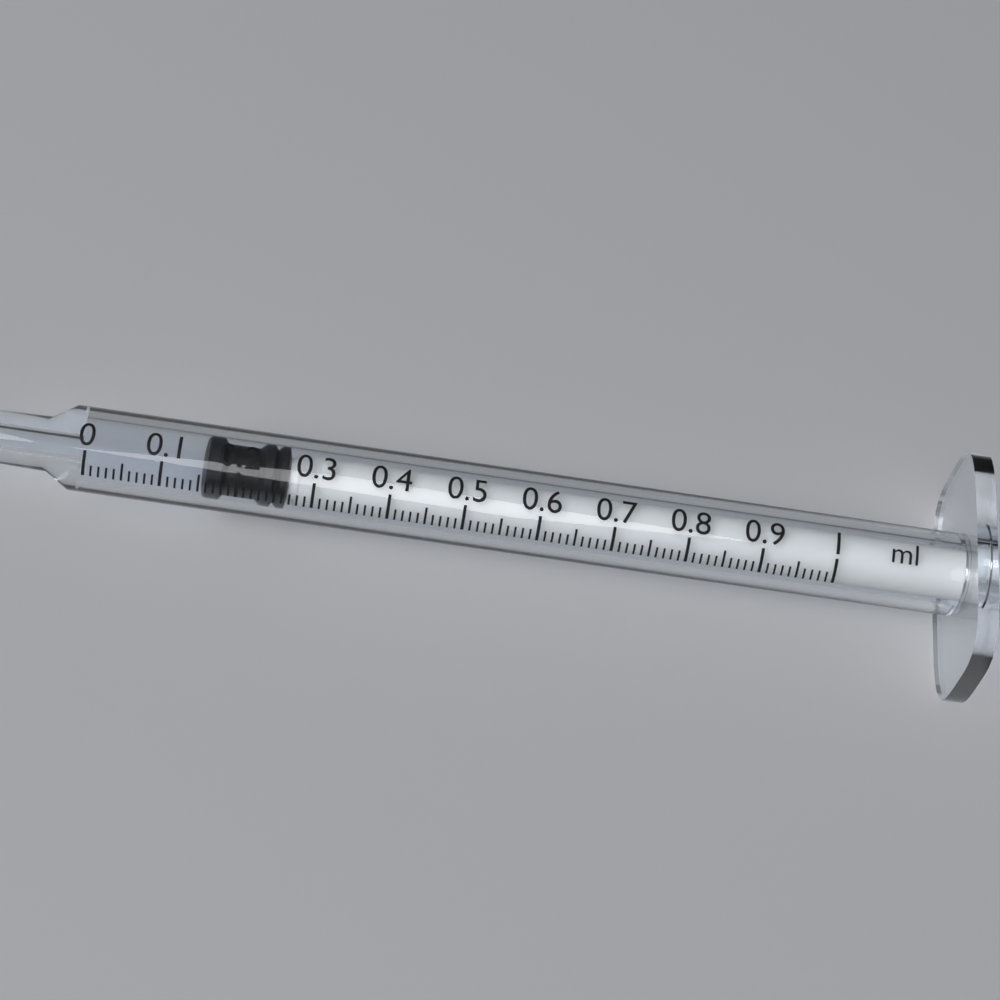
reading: 0.16 ml
